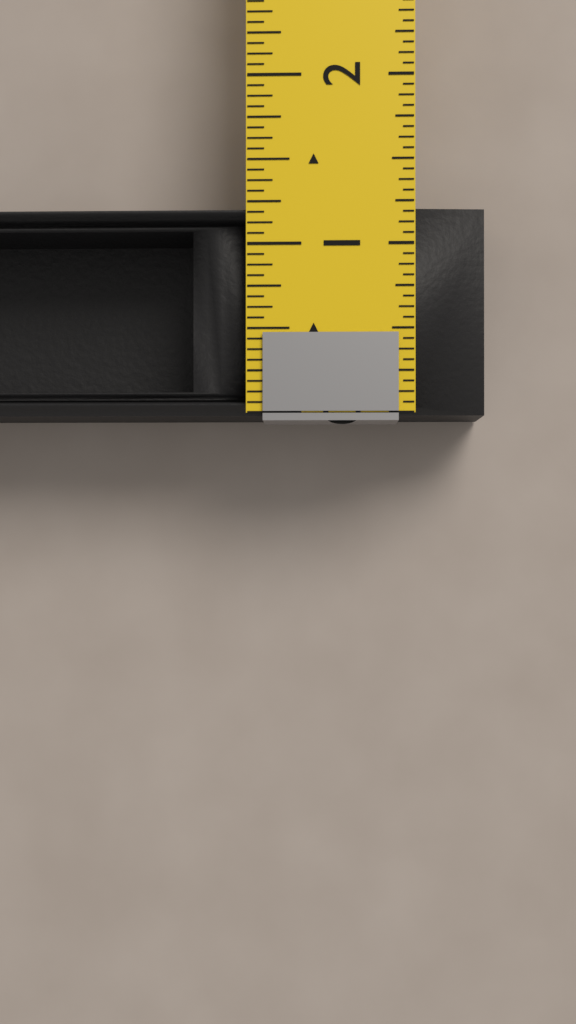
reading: 1.2500 in
